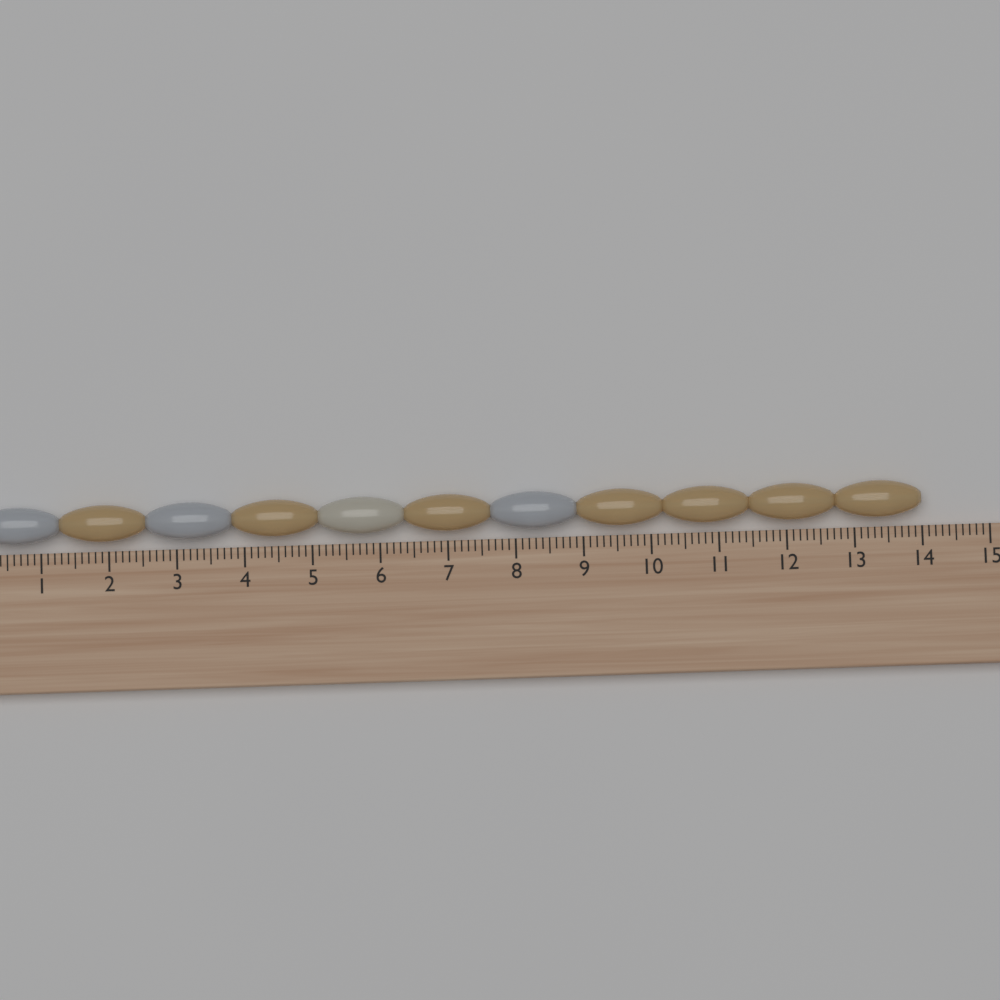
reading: 14.0 (no unit)
